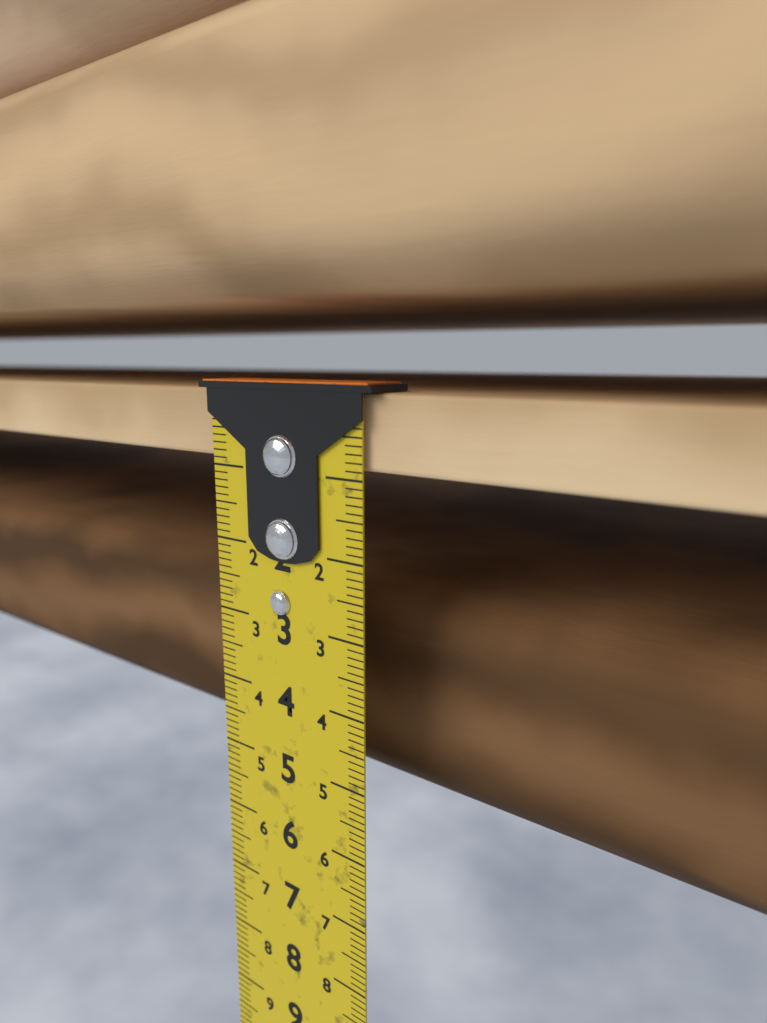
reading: 0.9 cm
